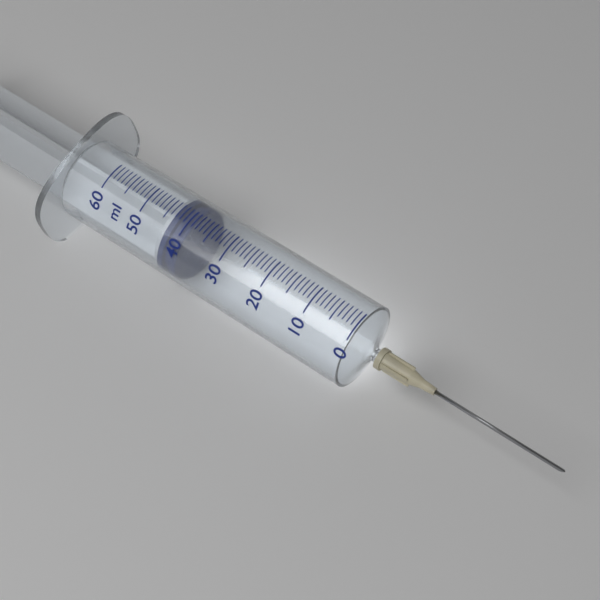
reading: 39 ml
